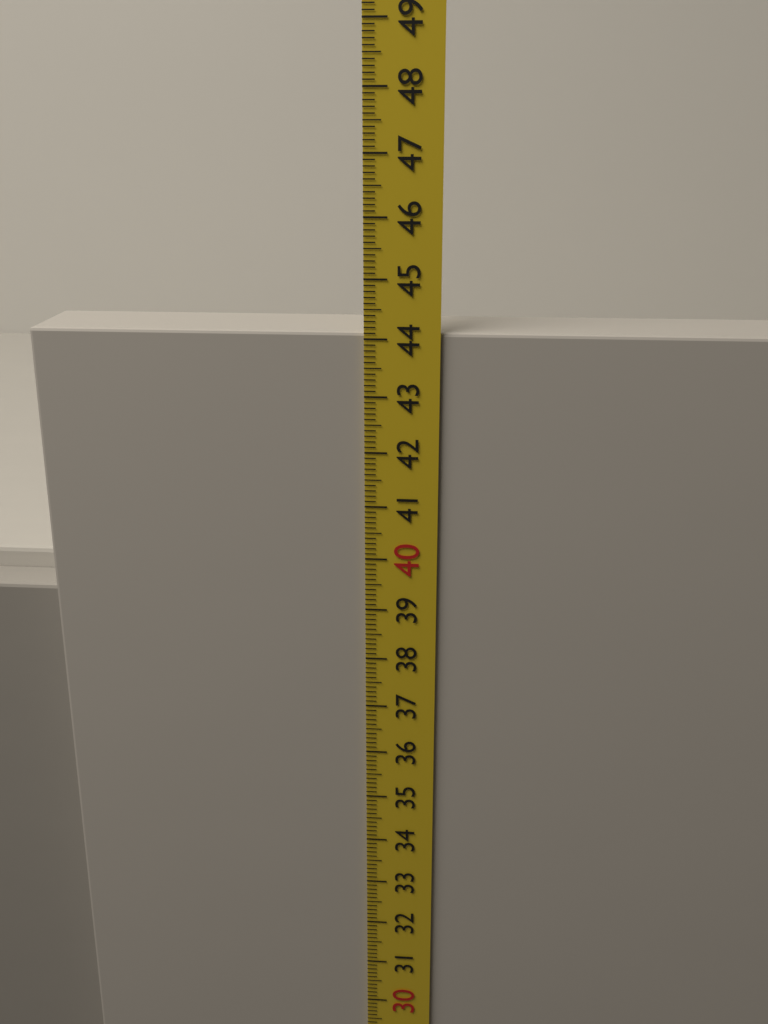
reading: 44.1 cm
